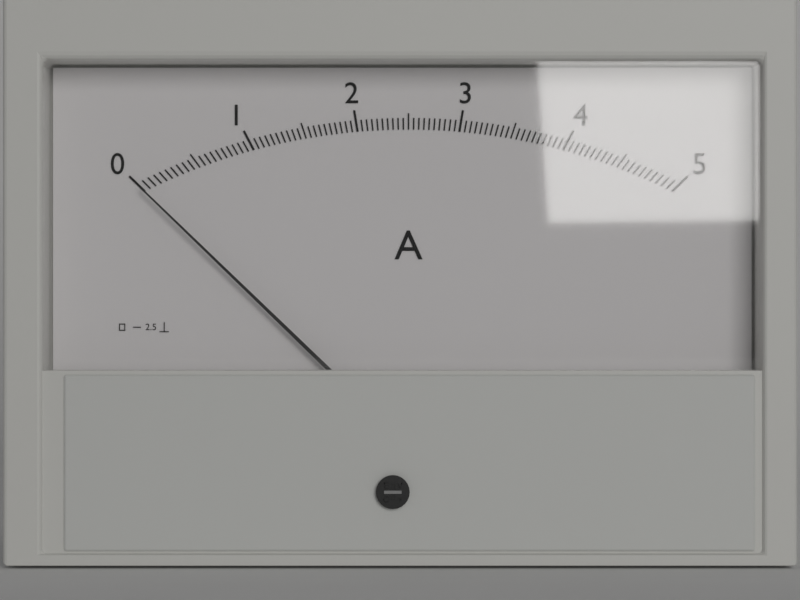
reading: 0.00 A
